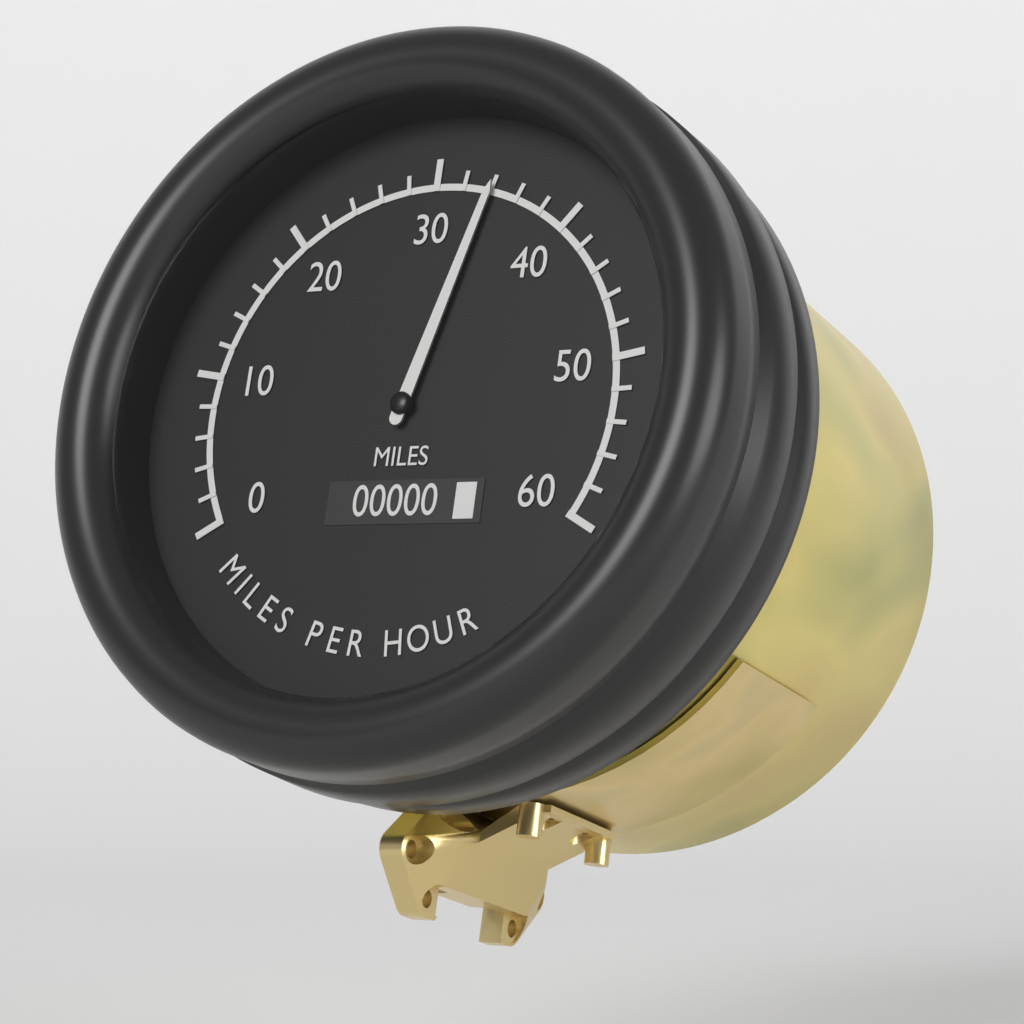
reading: 34 mph
